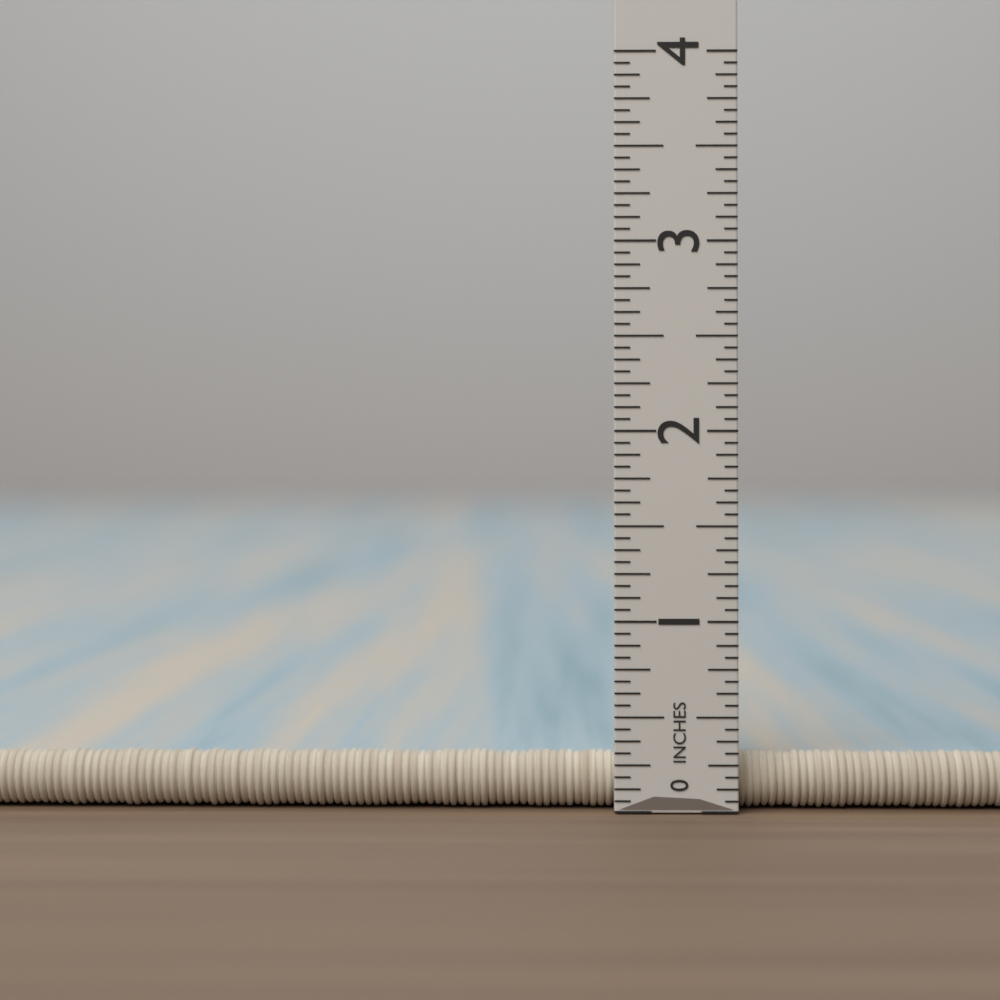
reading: 0.2500 in
